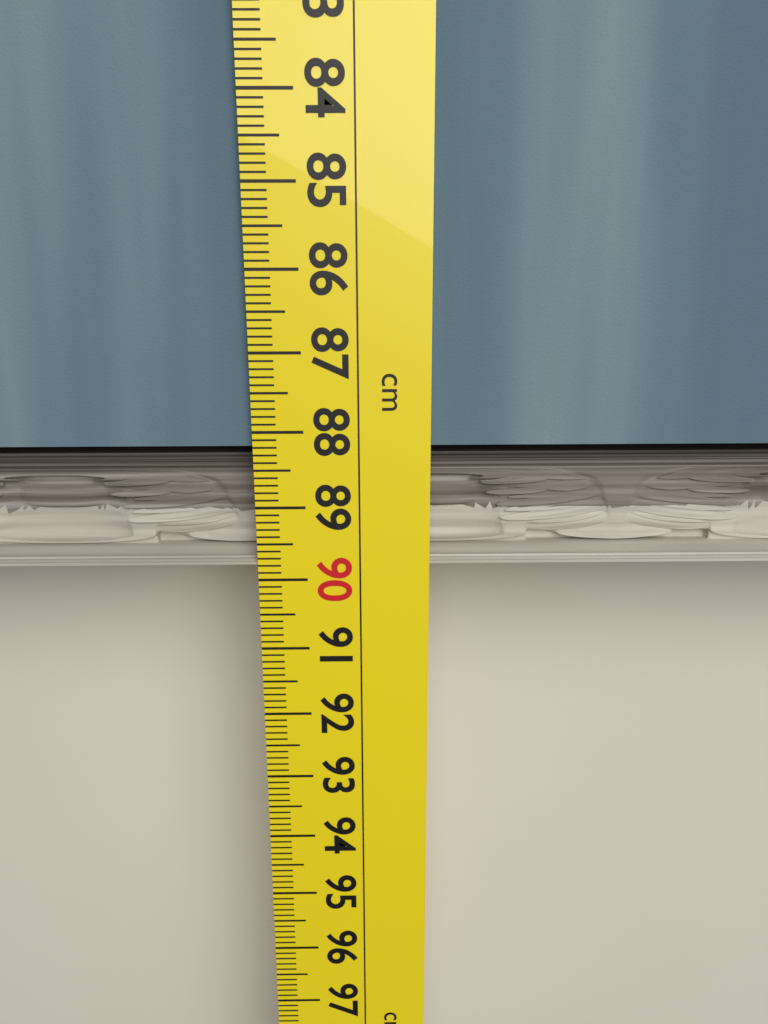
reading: 89.8 cm
